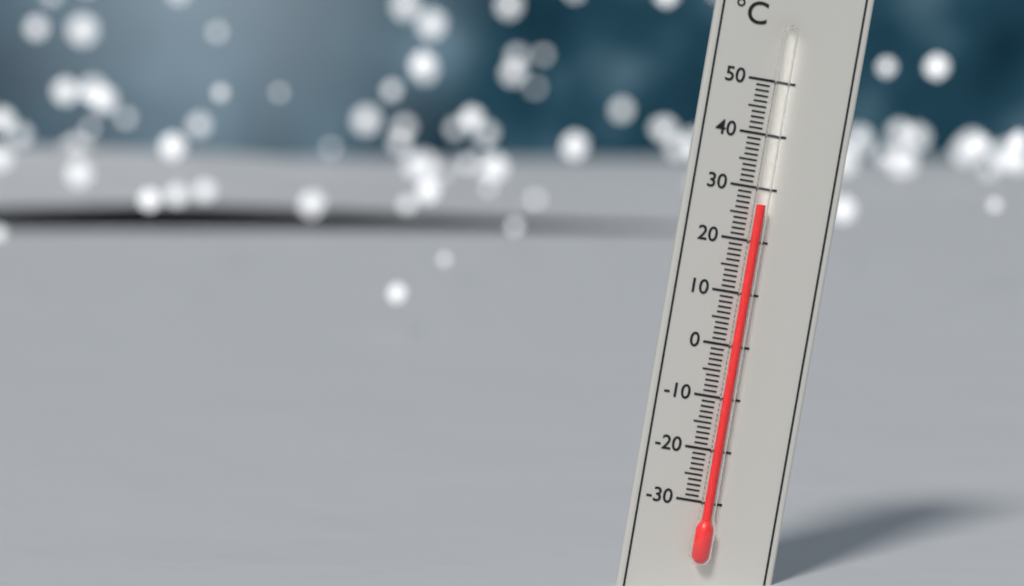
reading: 27 °C
